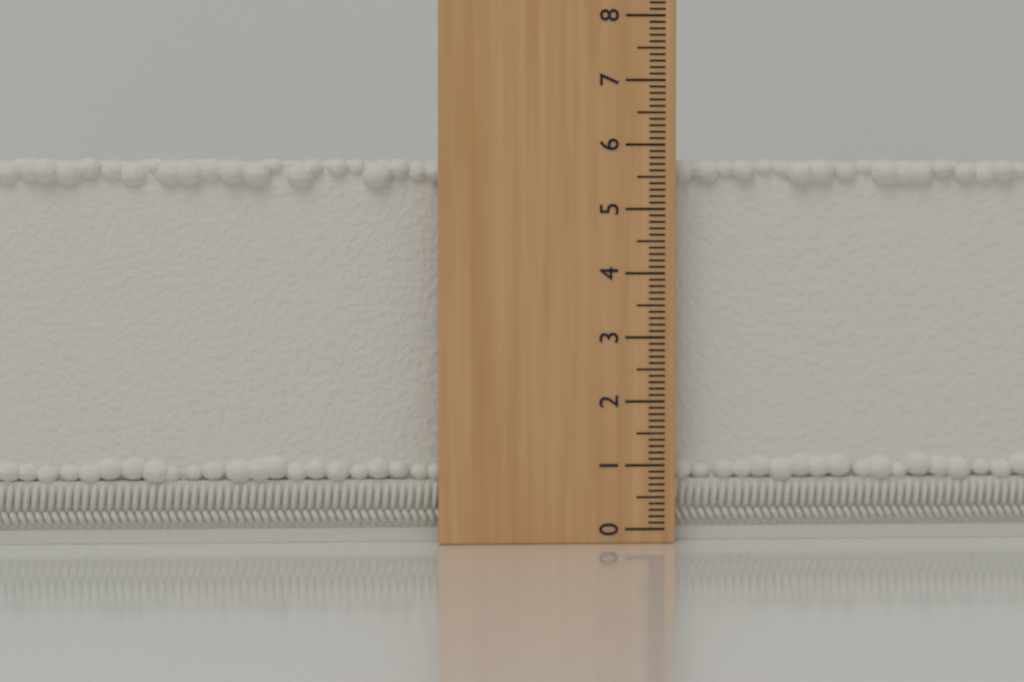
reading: 5.8 (no unit)
